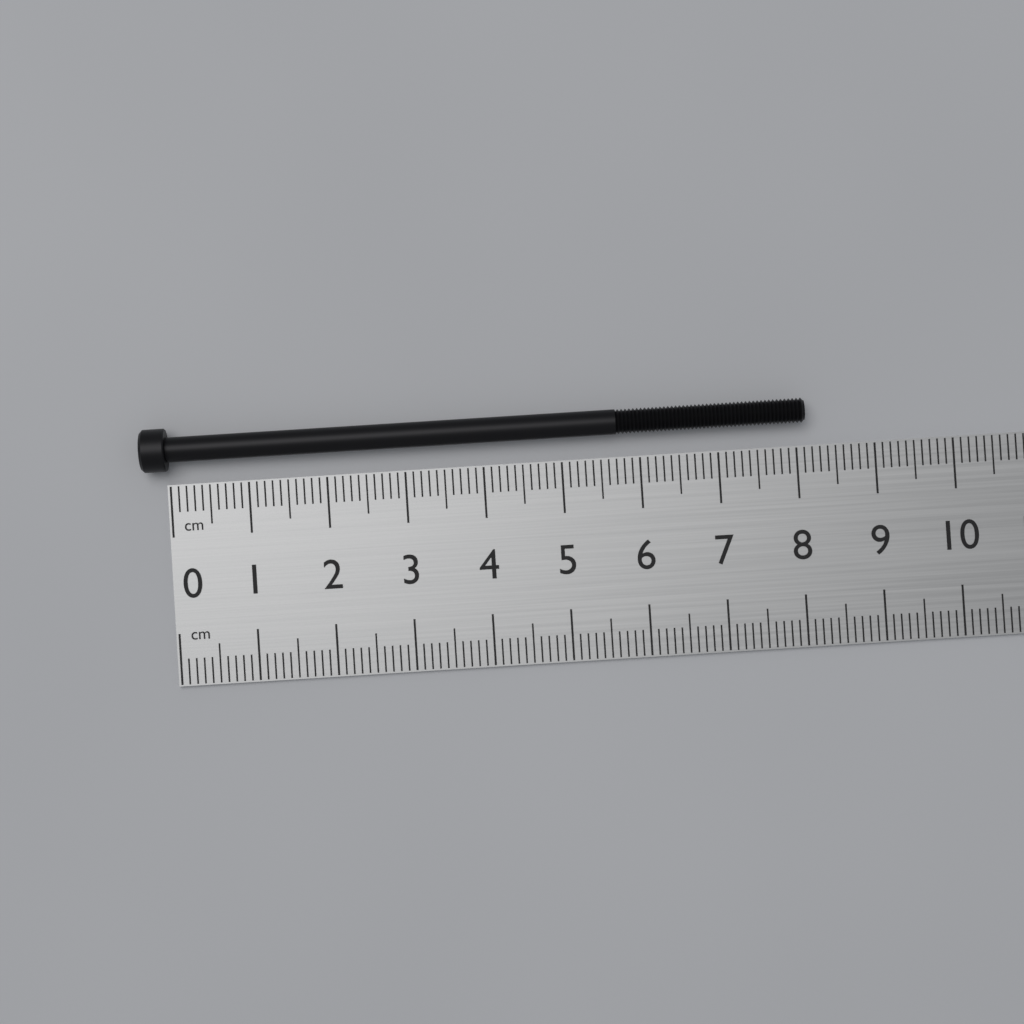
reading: 8.1 cm
